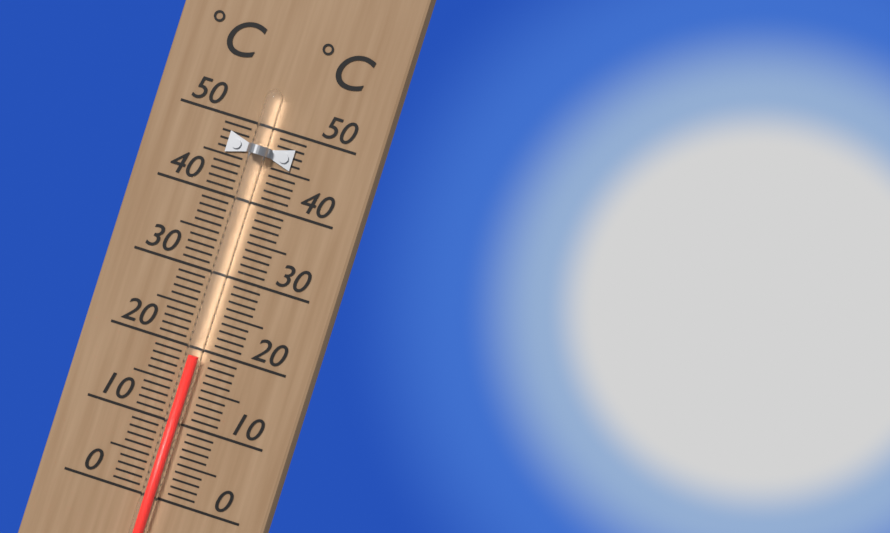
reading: 19 °C
